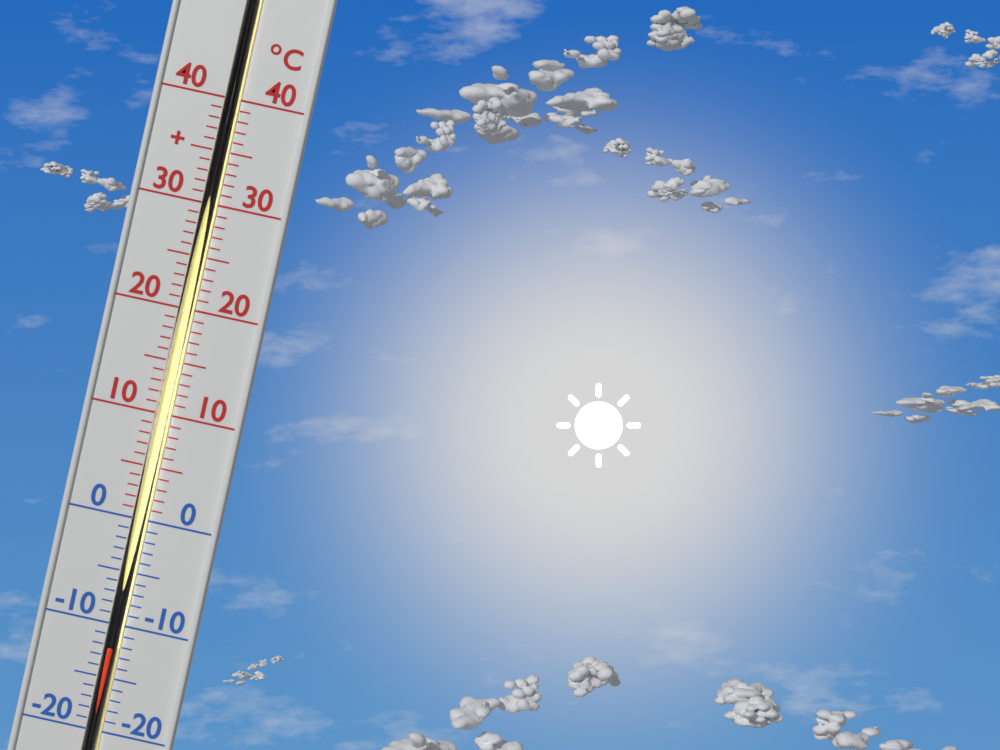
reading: -12 °C
